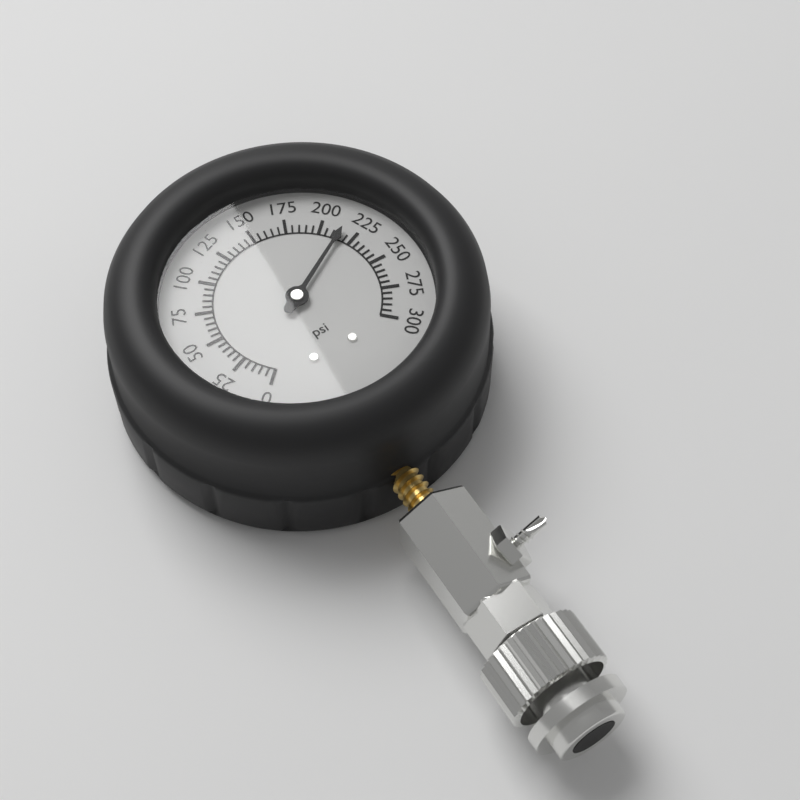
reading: 215 psi
